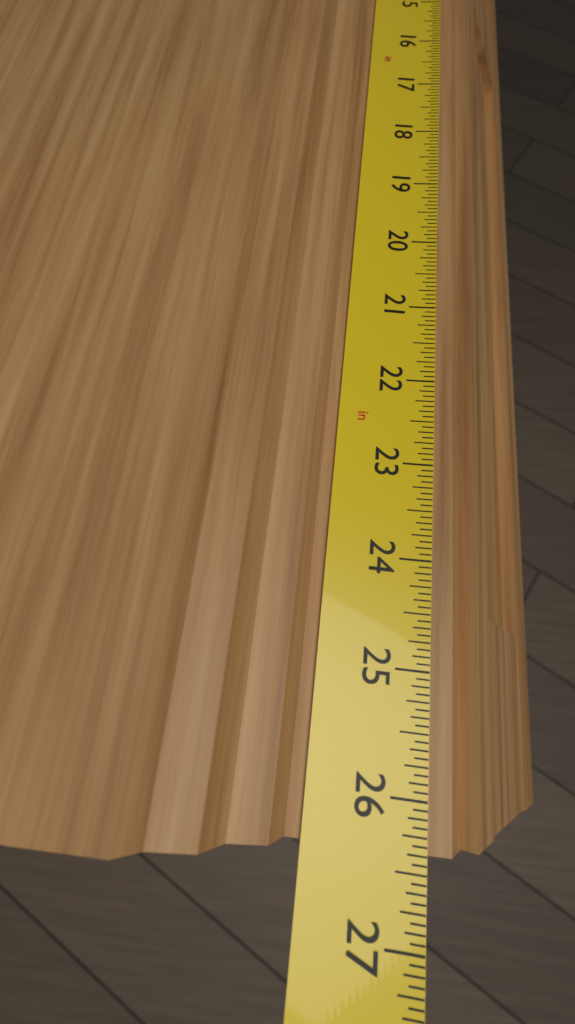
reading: 26.3750 in
